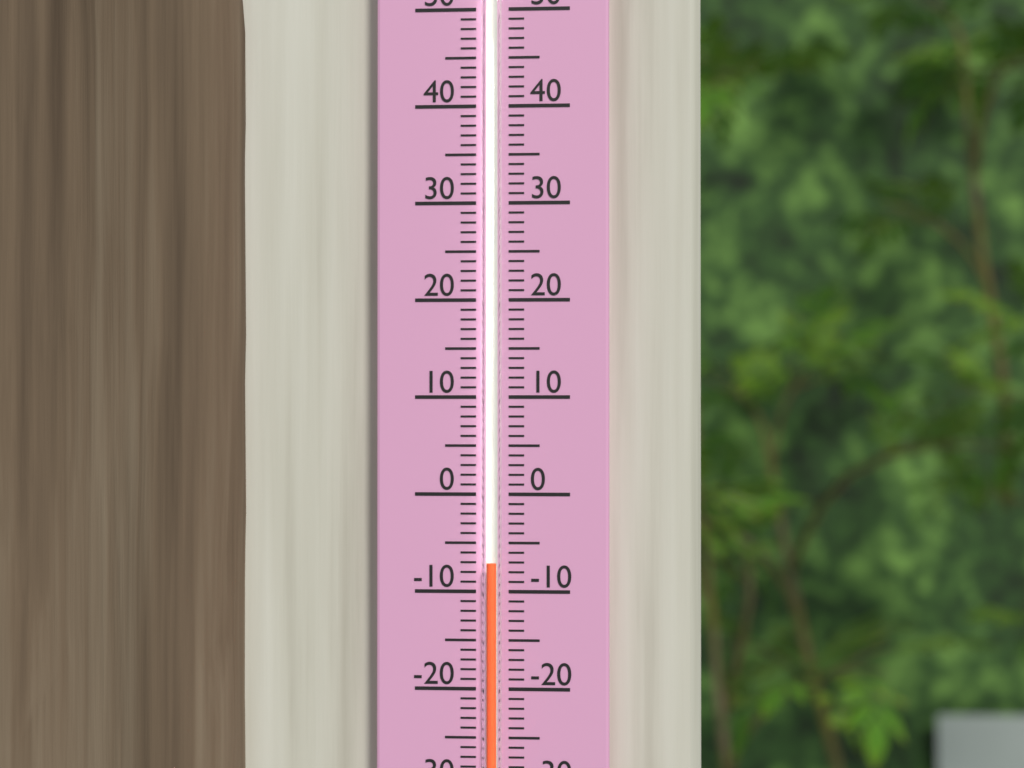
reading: -7 (no unit)
